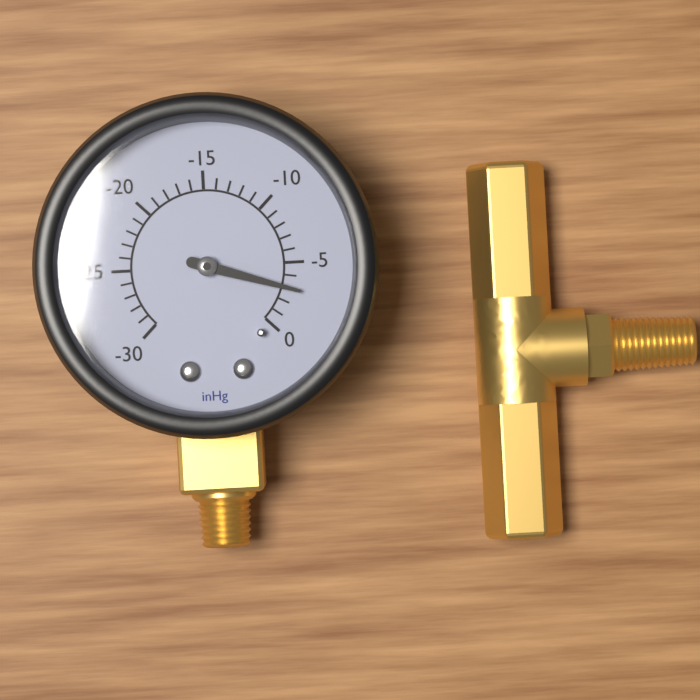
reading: -3 inHg
